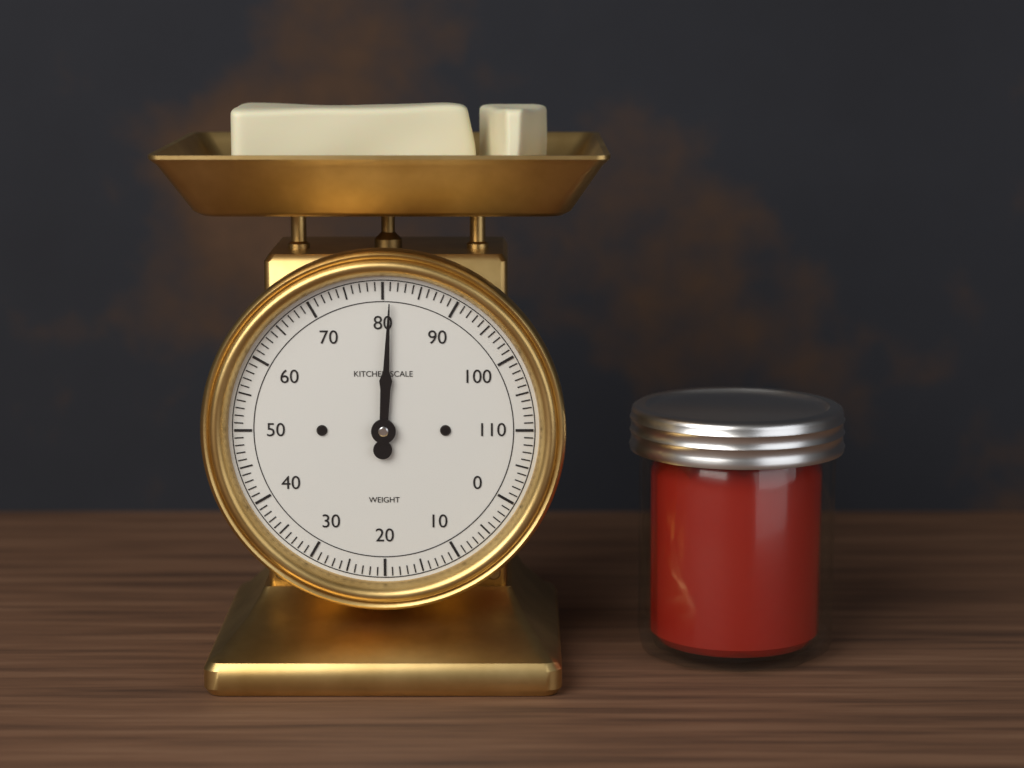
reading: 81 (no unit)
